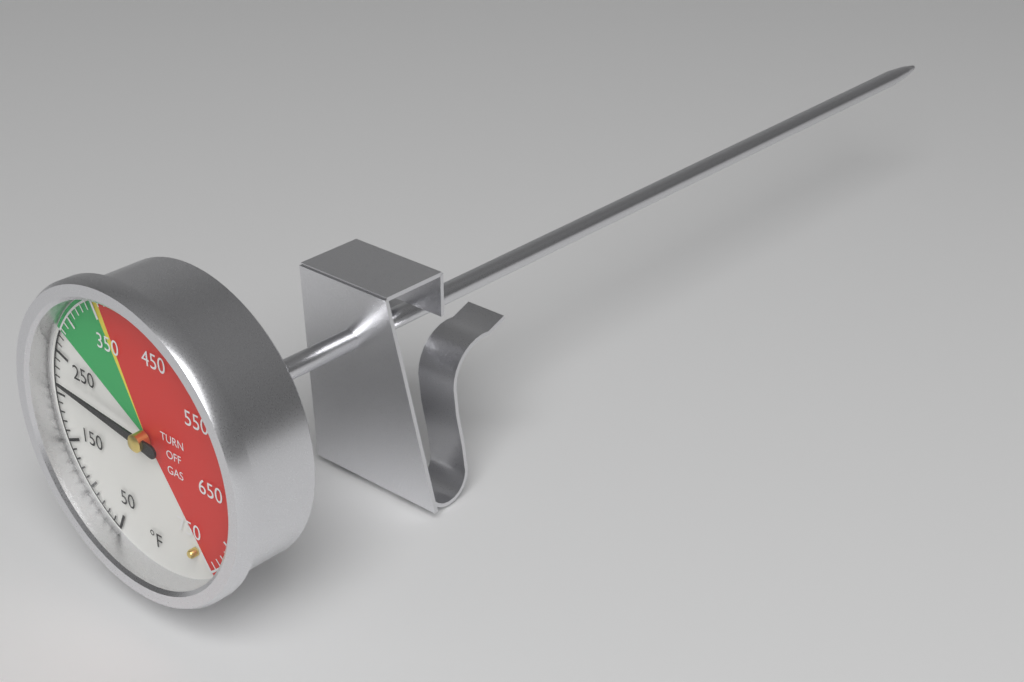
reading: 220 °F
